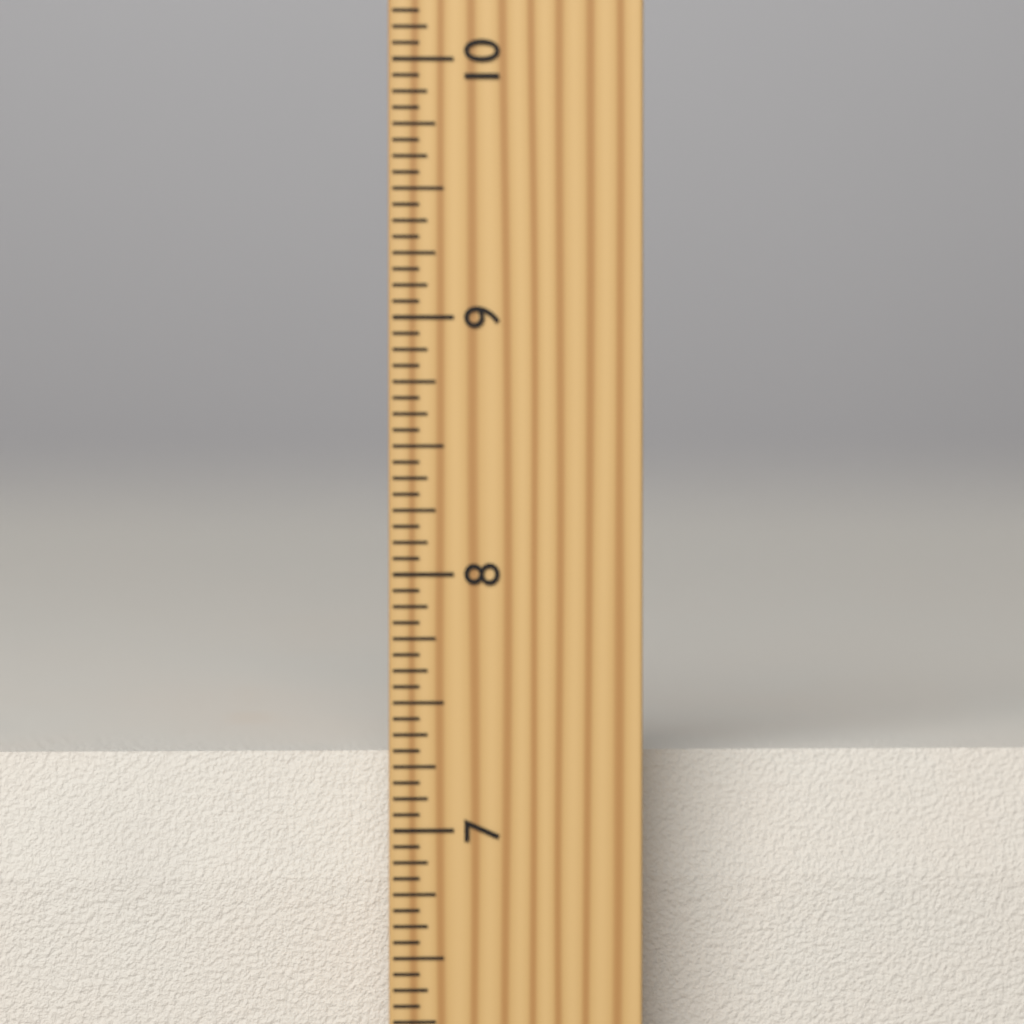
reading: 7.2500 inch
